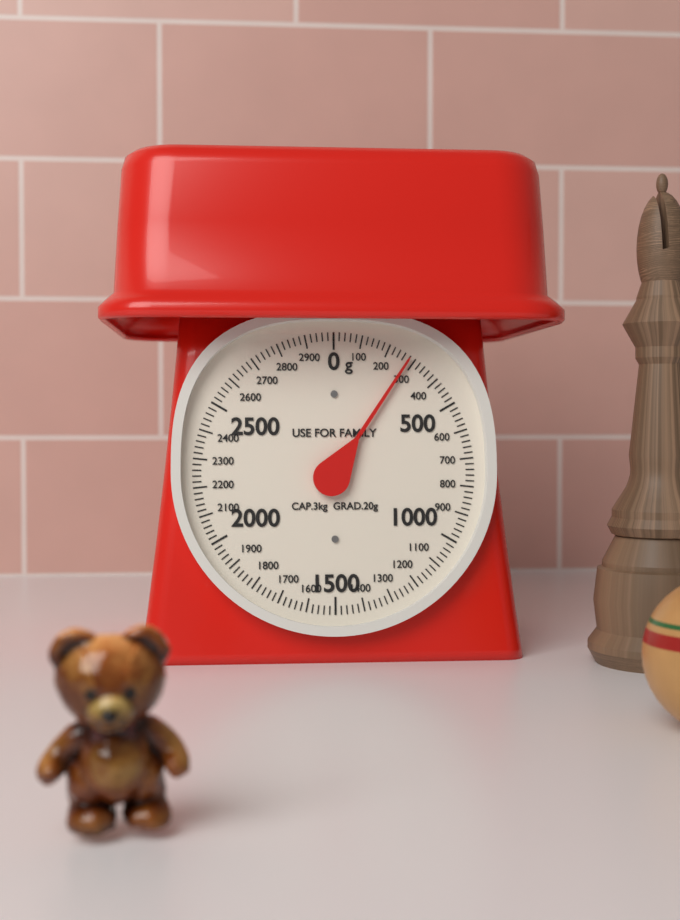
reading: 280 g
